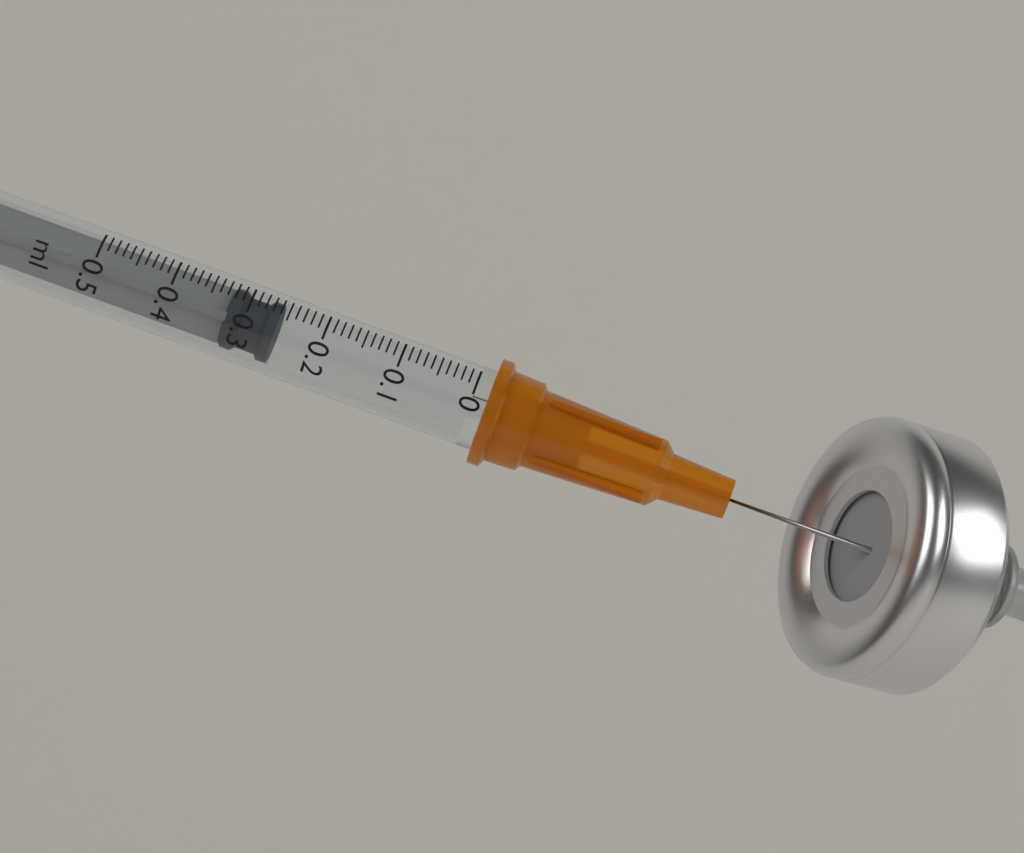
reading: 0.26 ml
